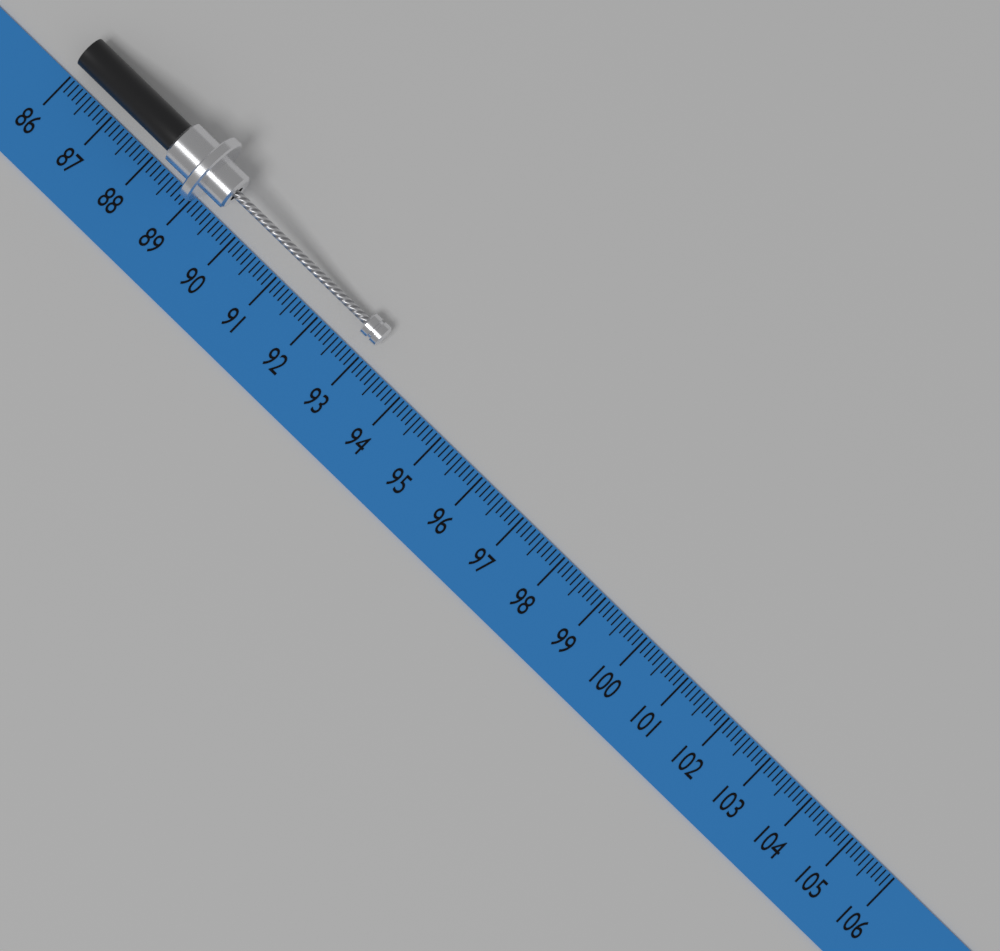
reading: 93.1 (no unit)
